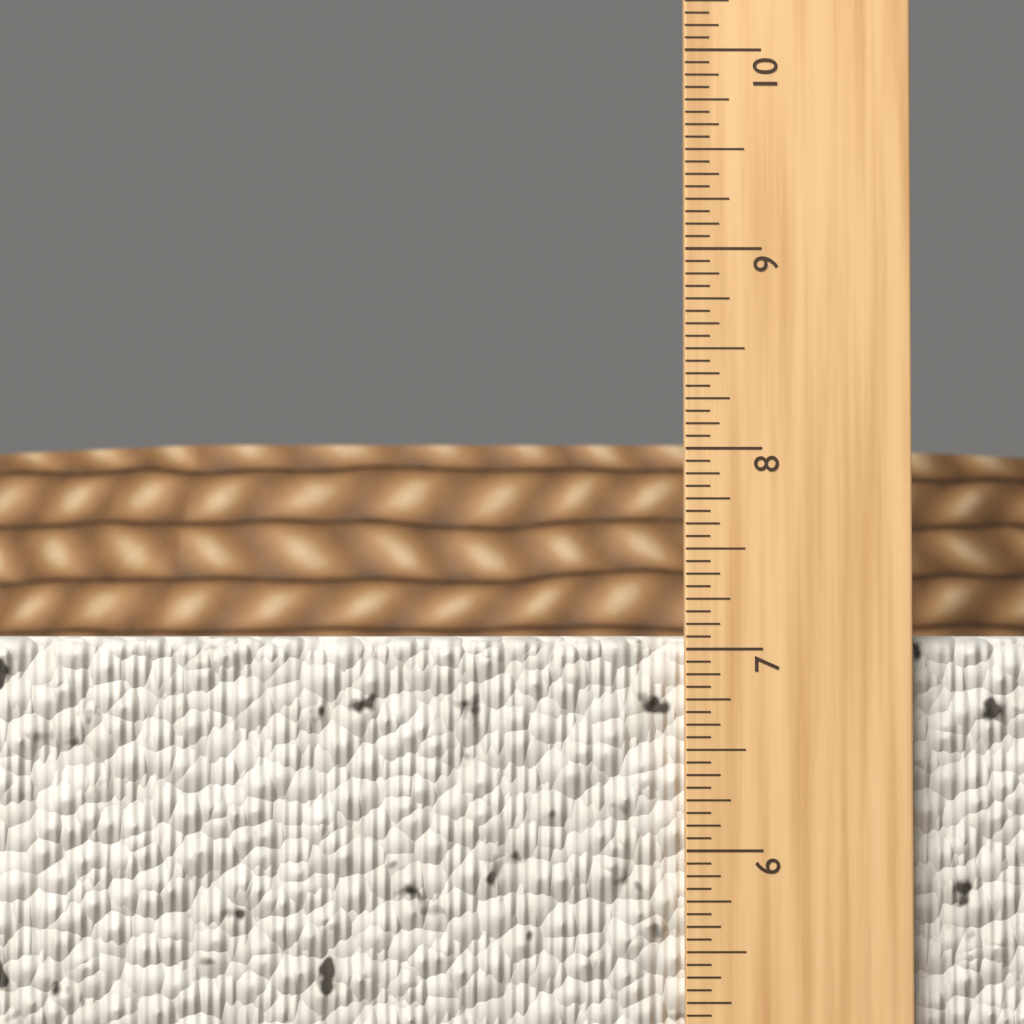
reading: 7.0625 in
